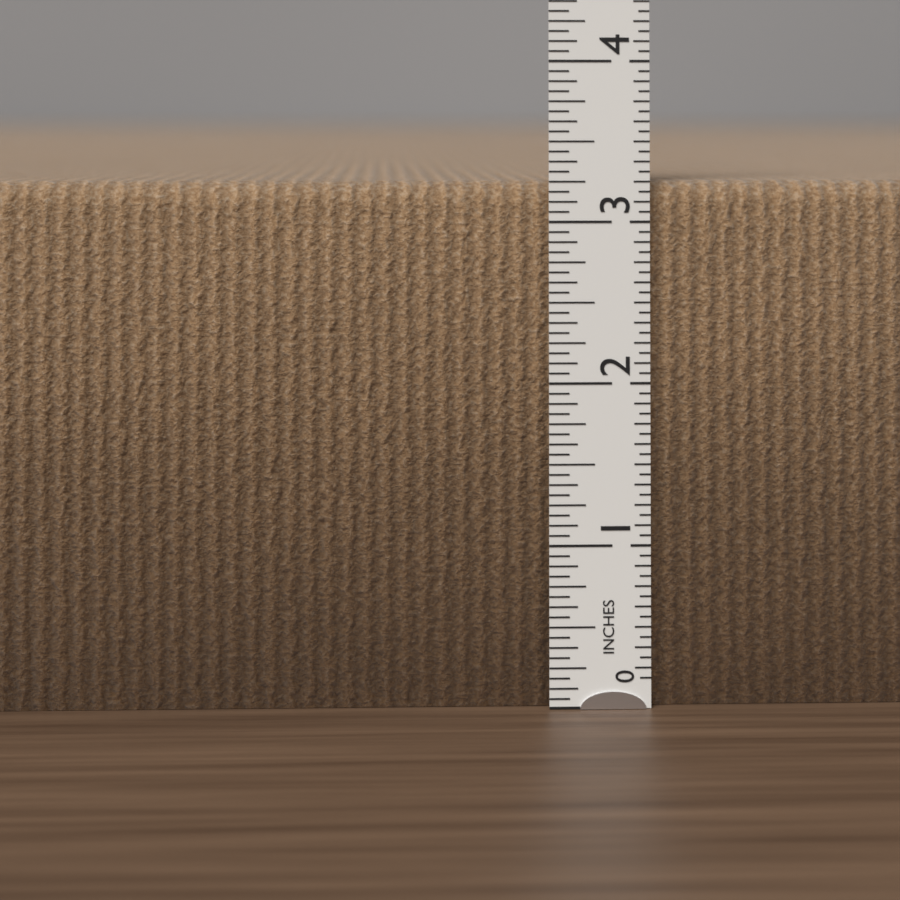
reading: 3.2500 in
